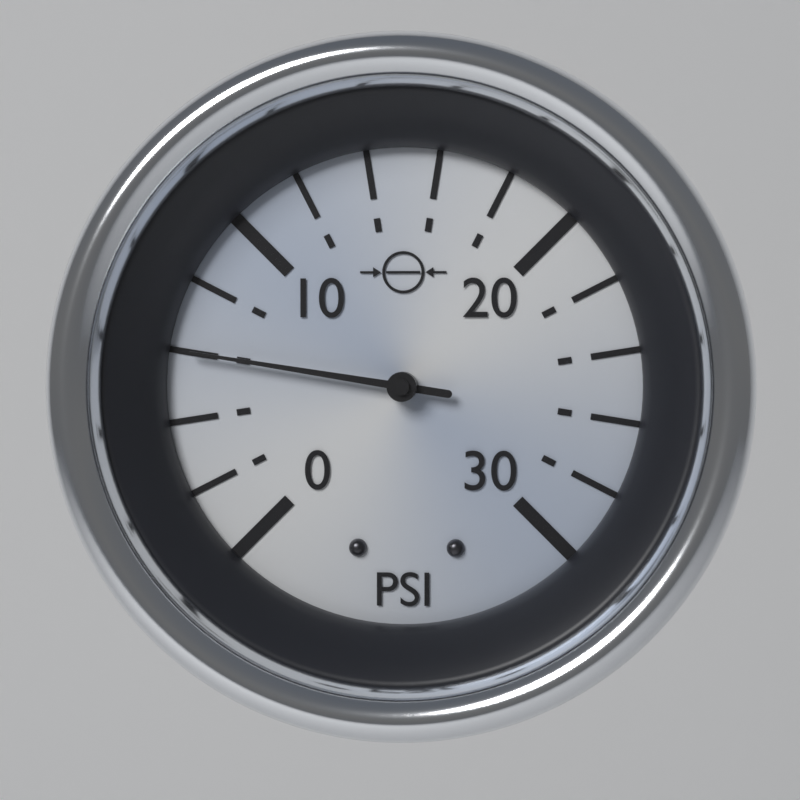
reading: 6 psi
